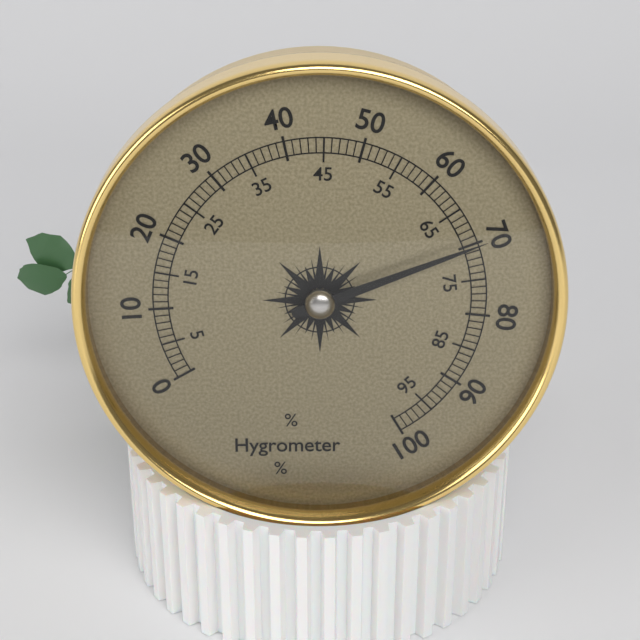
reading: 70 %
